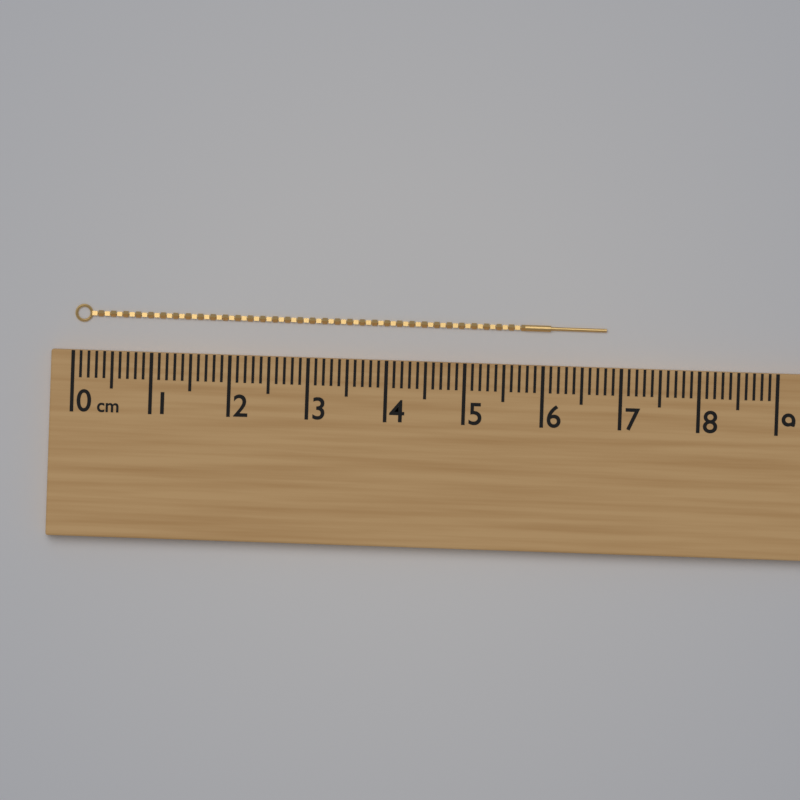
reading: 6.8 cm
